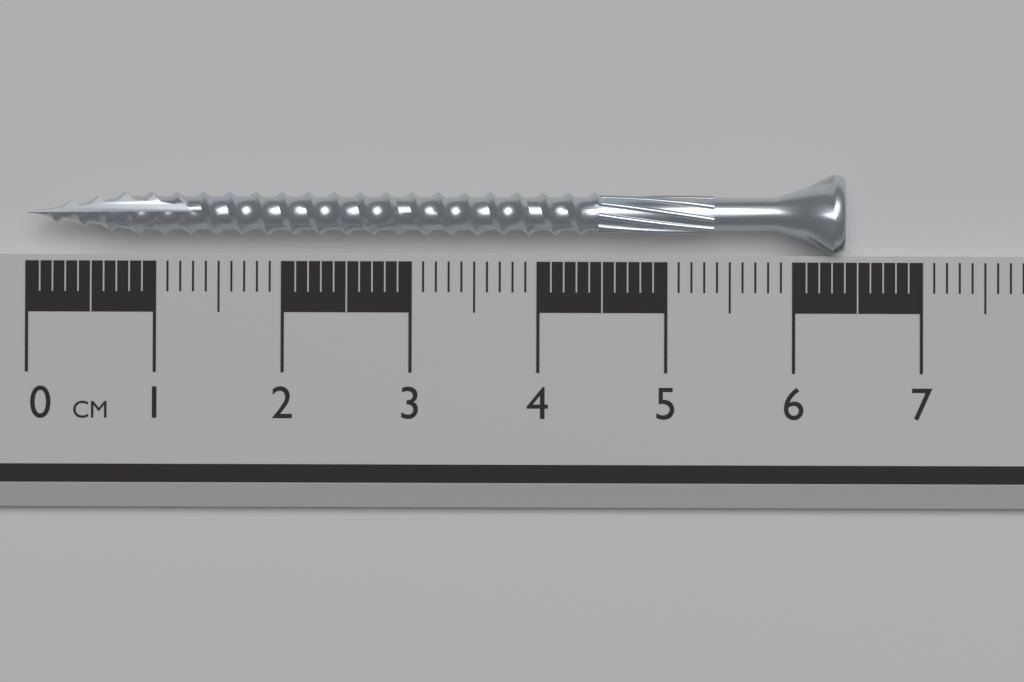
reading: 6.4 cm
